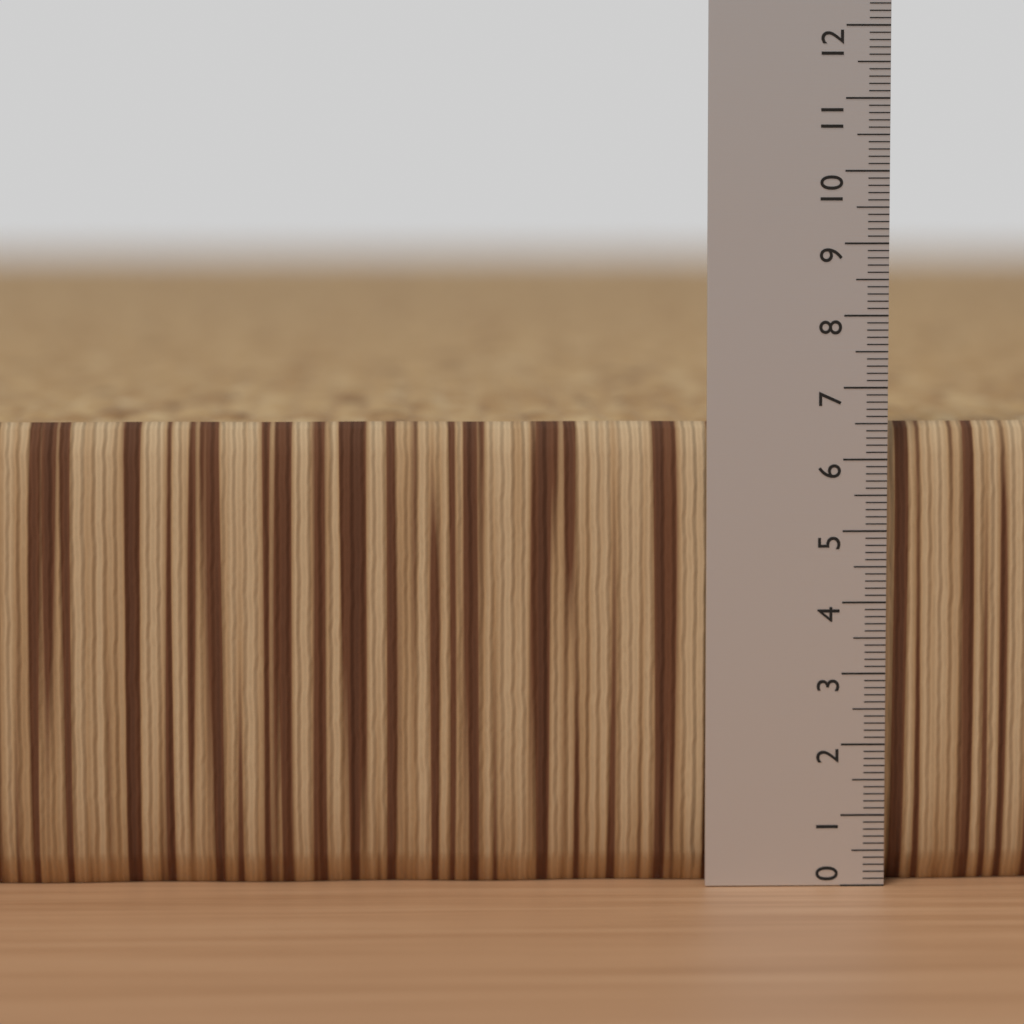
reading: 6.5 (no unit)
